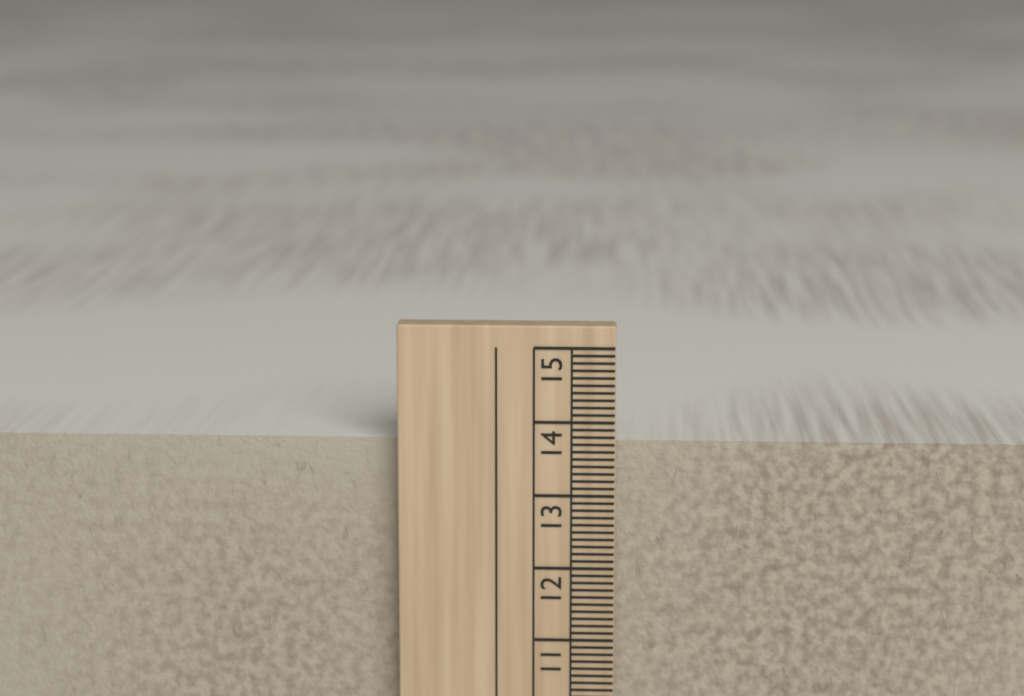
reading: 13.7 cm
